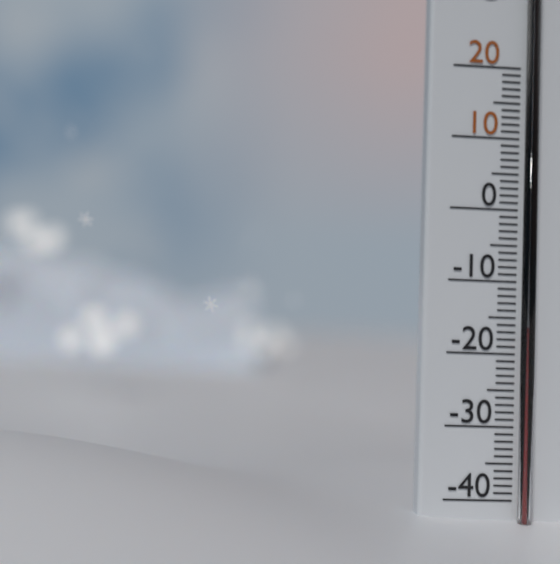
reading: -17 °C
